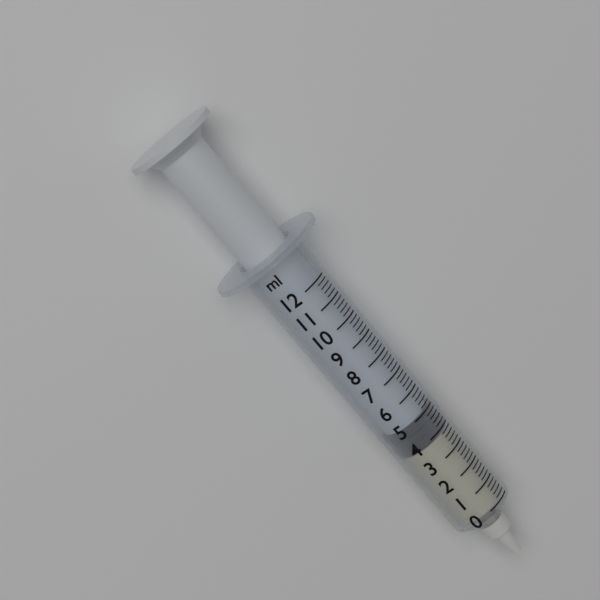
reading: 3.8 ml
